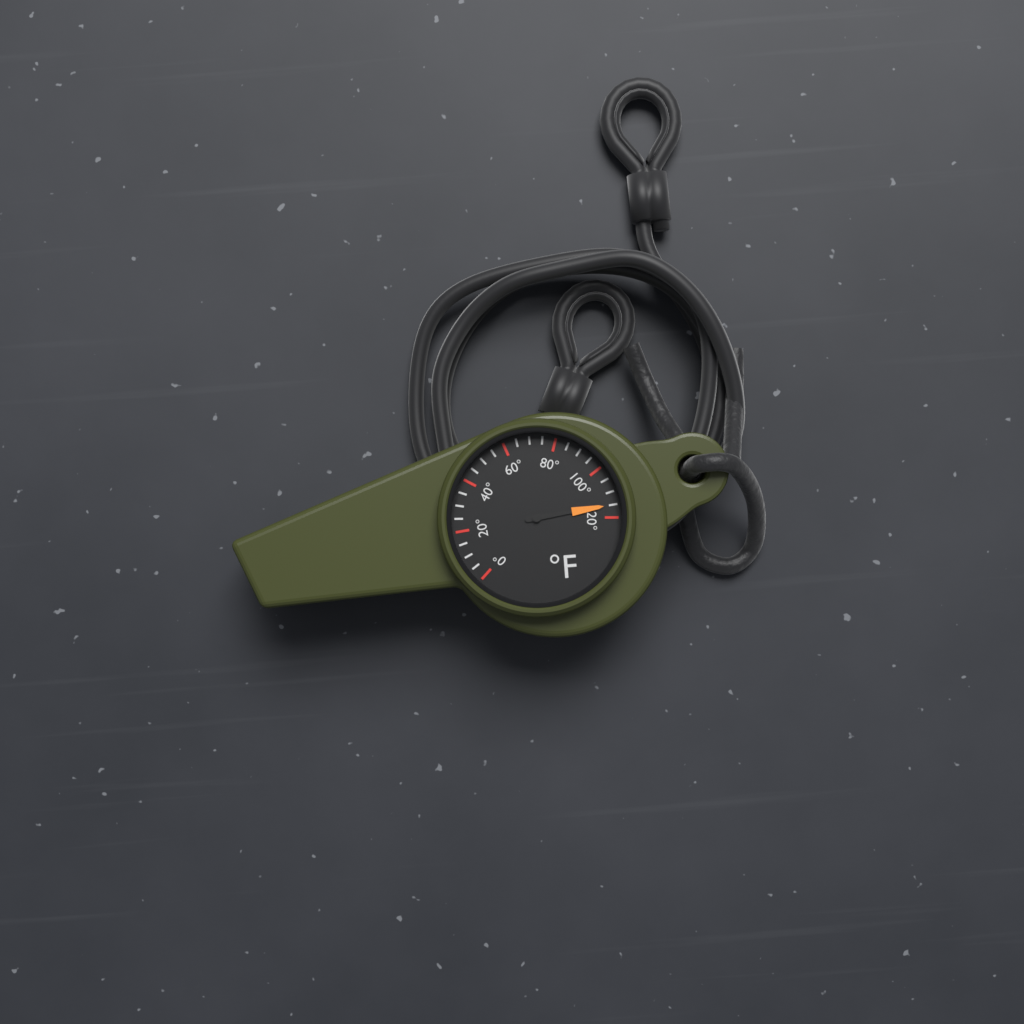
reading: 115 °F
